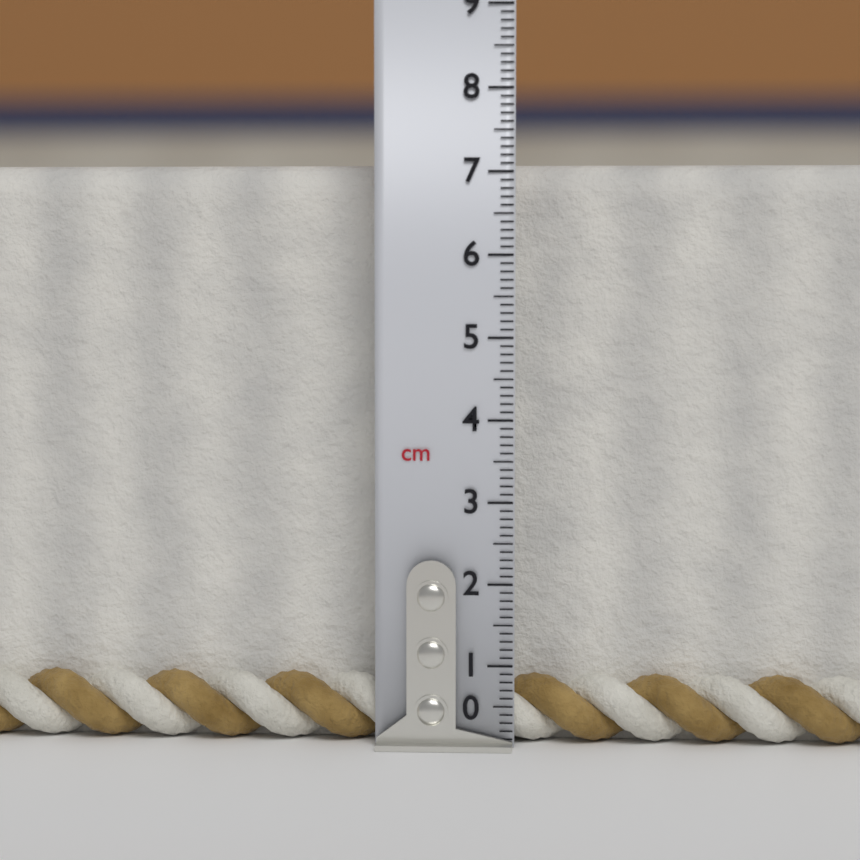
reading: 7.1 cm
